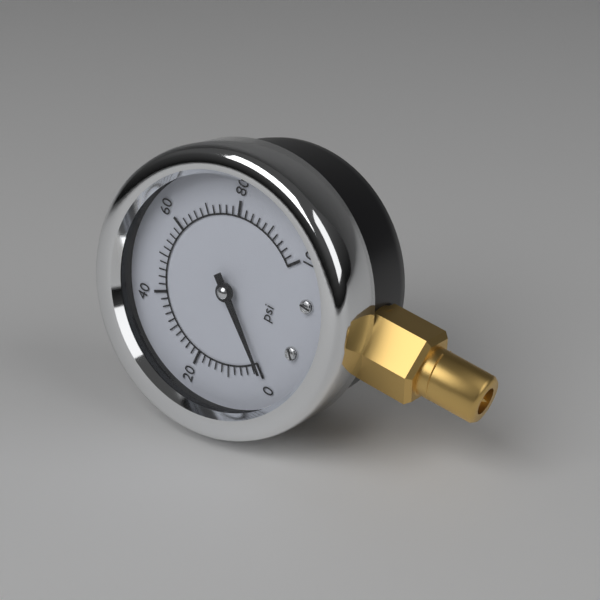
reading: 0 psi
